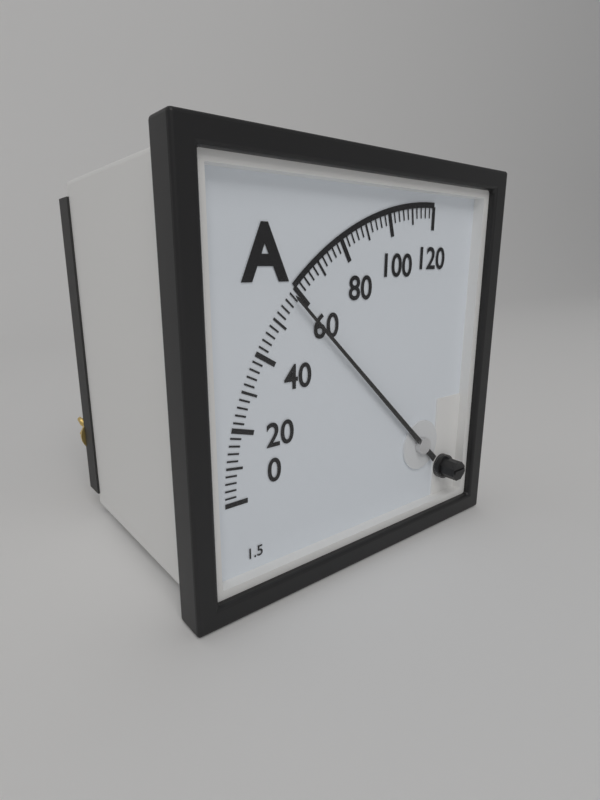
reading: 58 A
